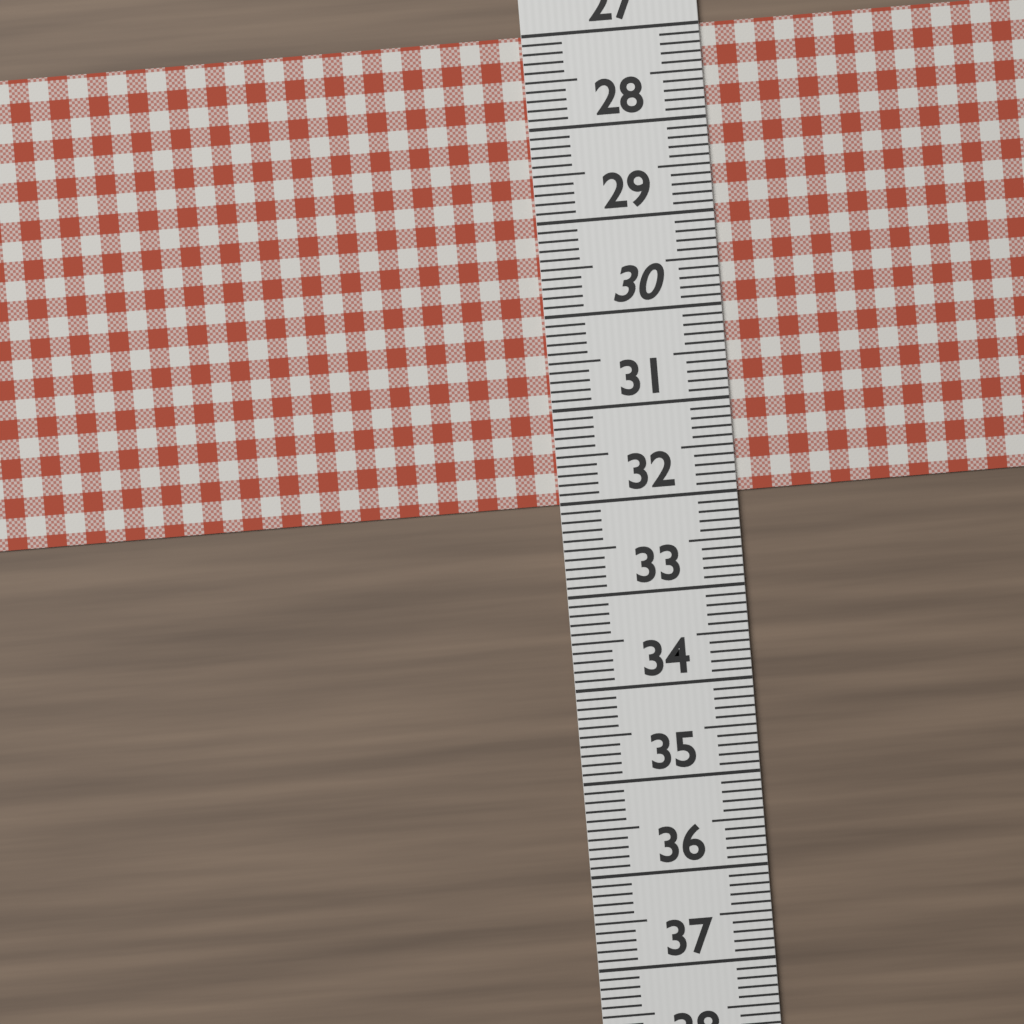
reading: 32.0 (no unit)
